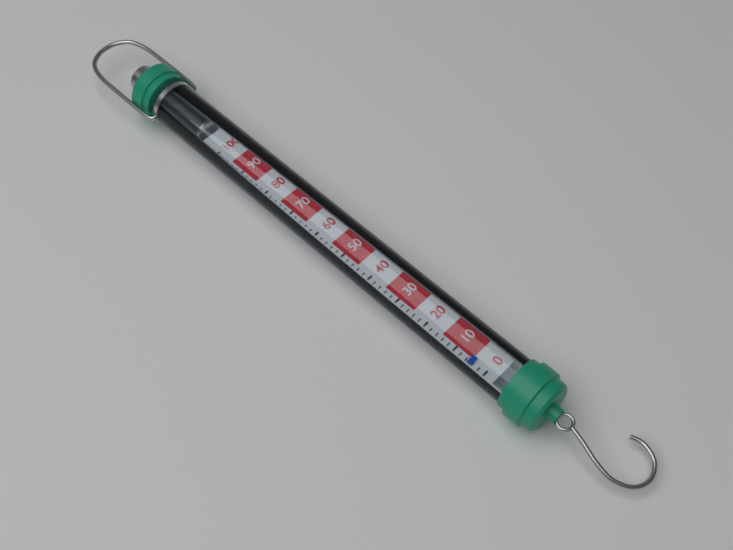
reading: 4 (no unit)
